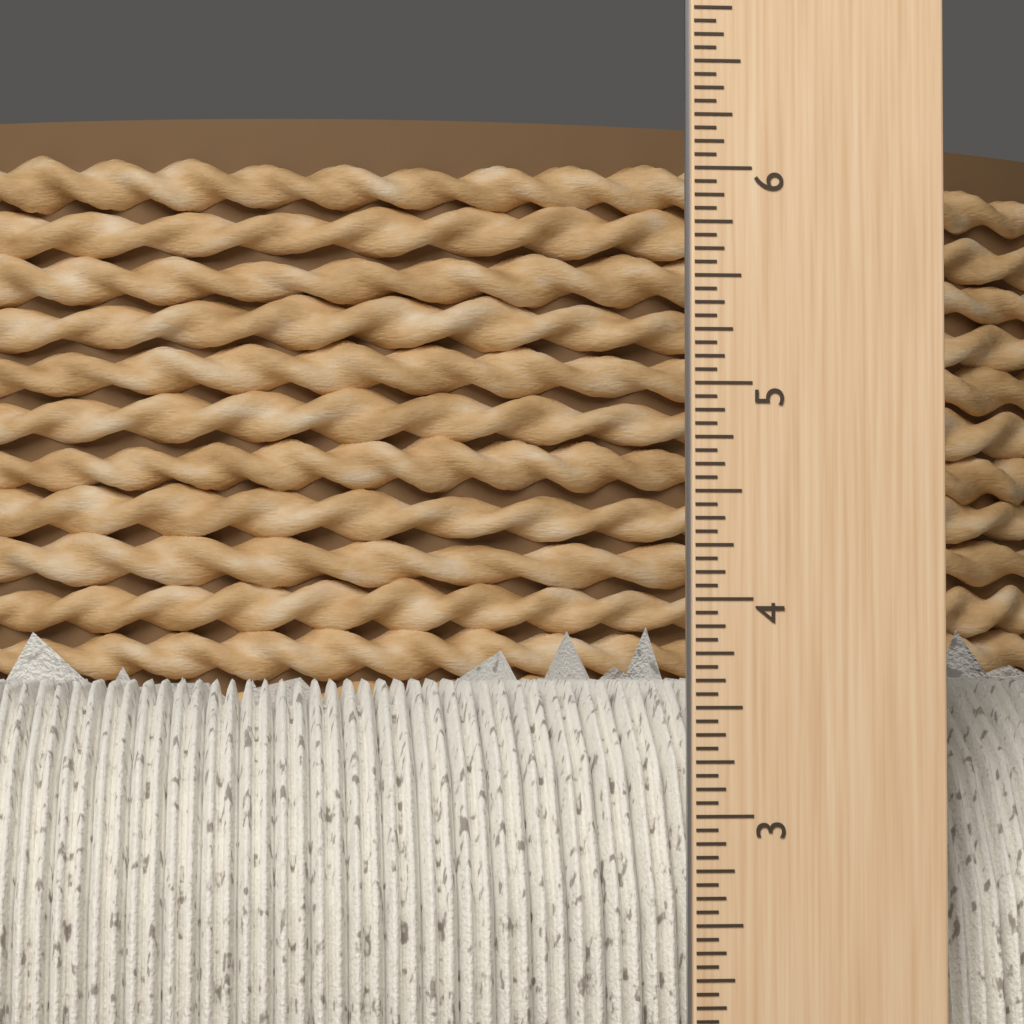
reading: 3.8750 inch
